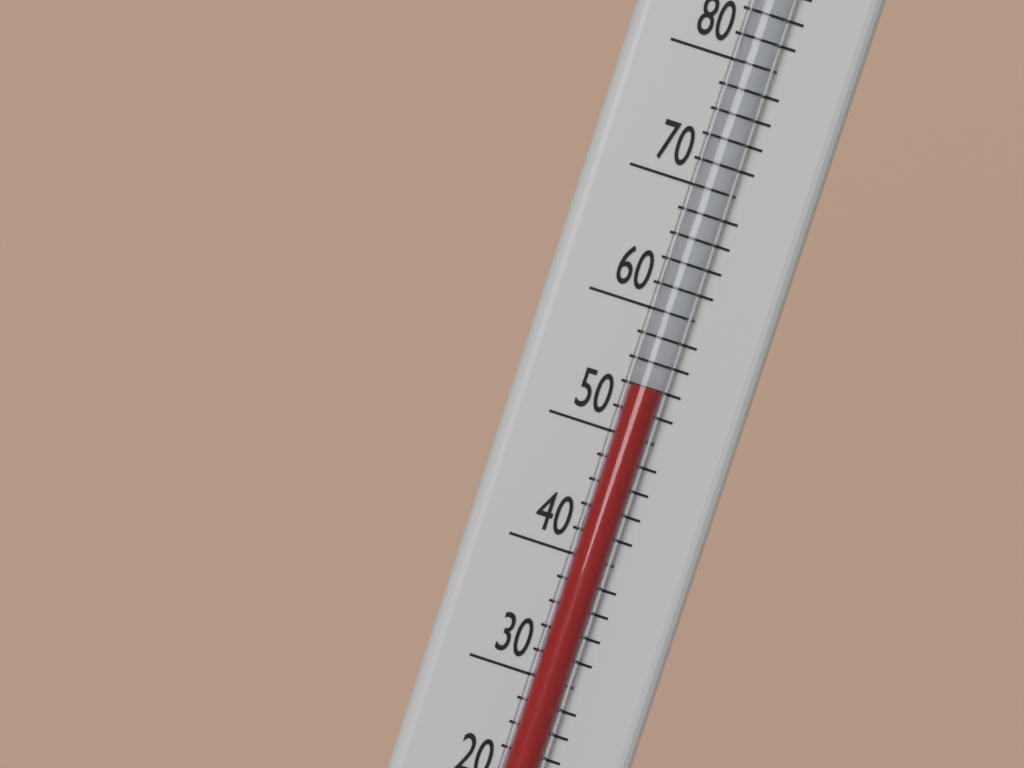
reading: 54 °F
